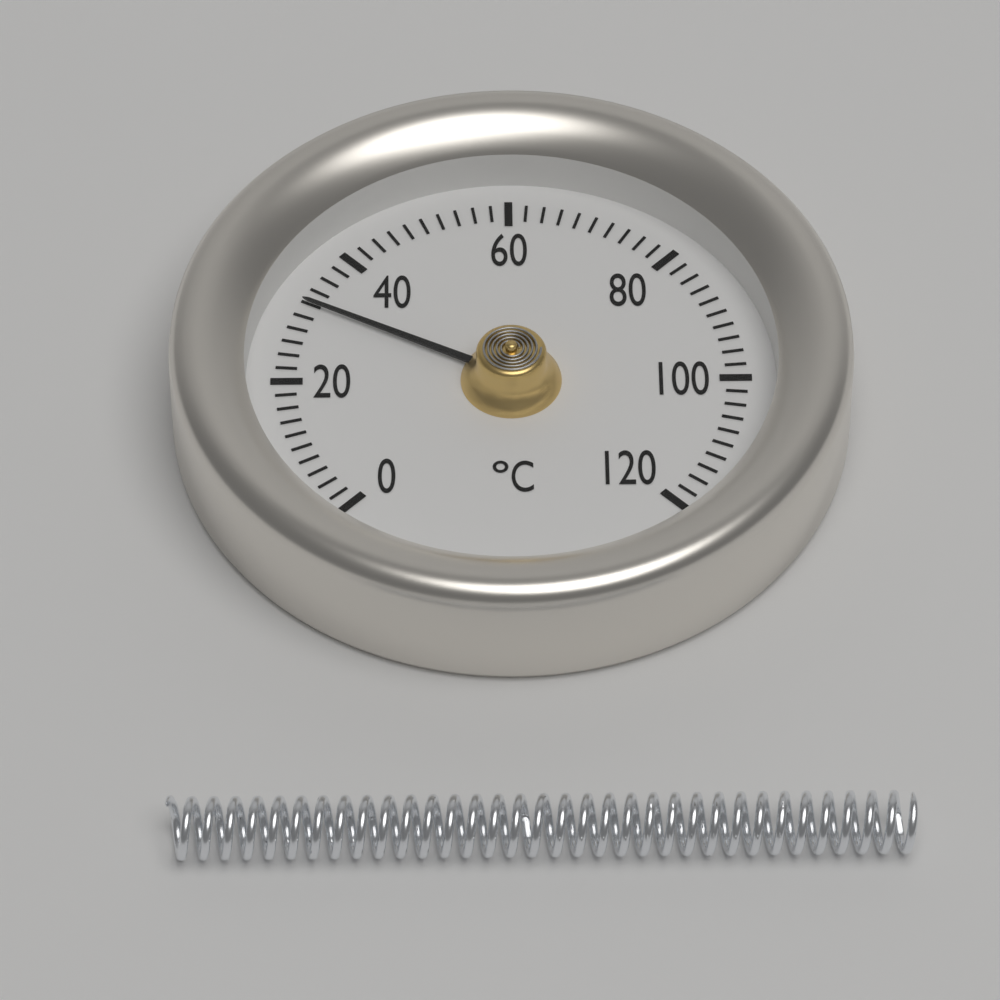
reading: 32 °C
